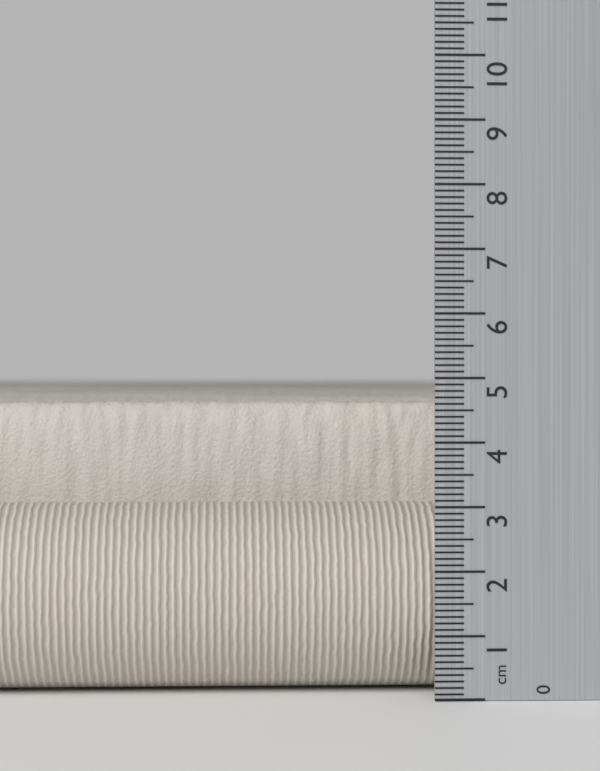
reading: 4.6 cm
